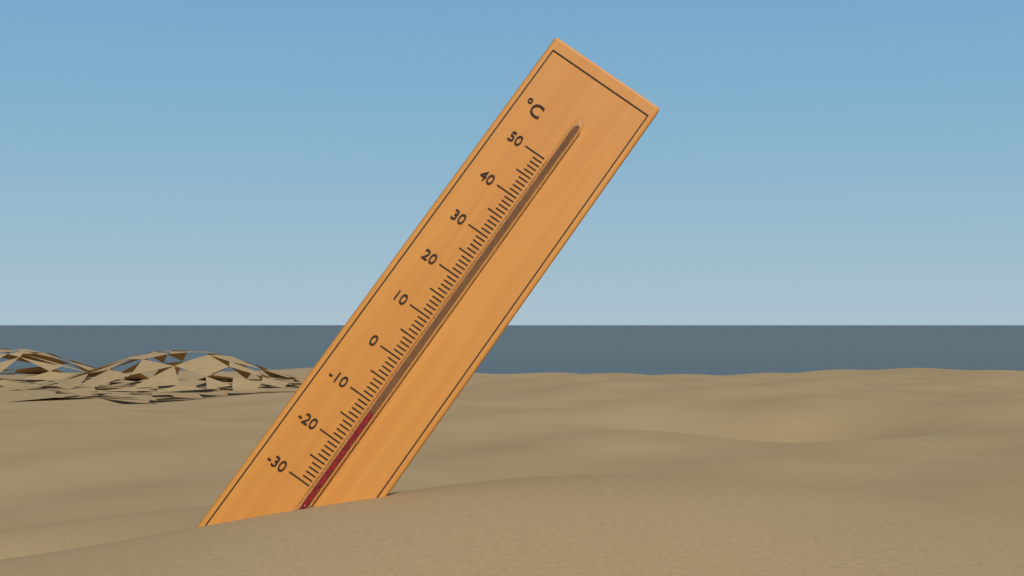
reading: -12 °C
